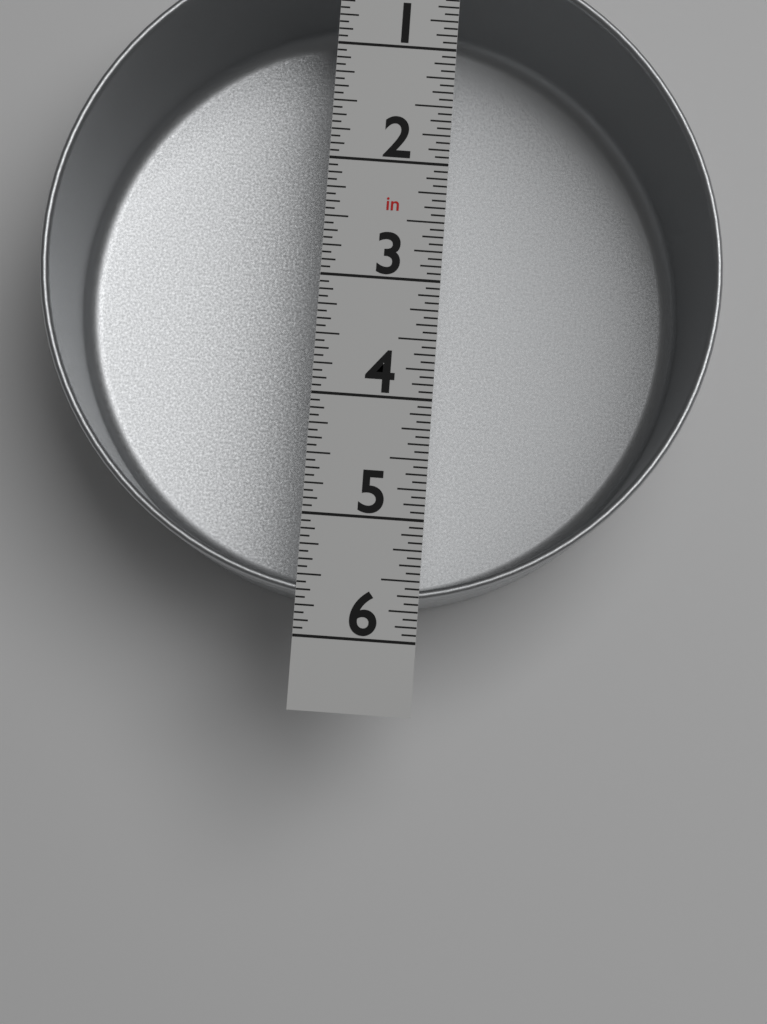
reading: 5.6875 in
